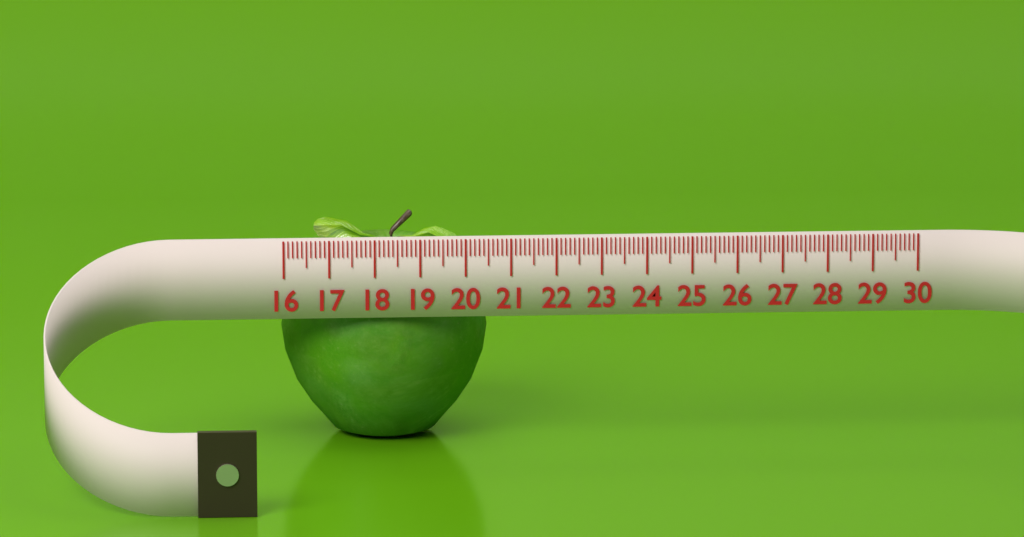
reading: 20.6 (no unit)
